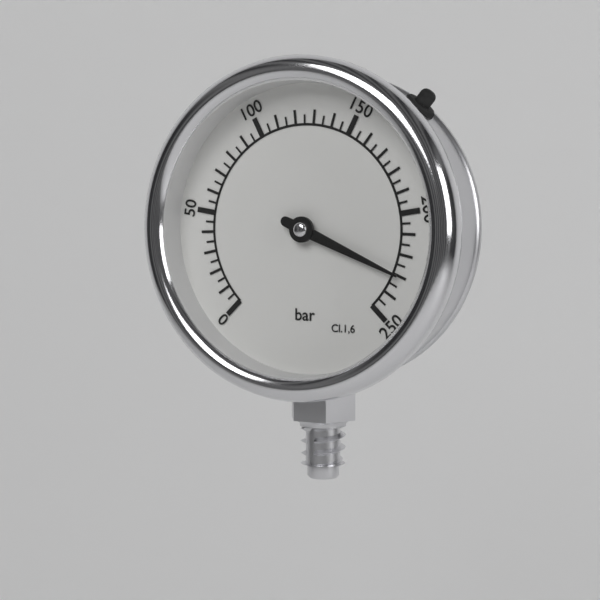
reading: 230 bar
